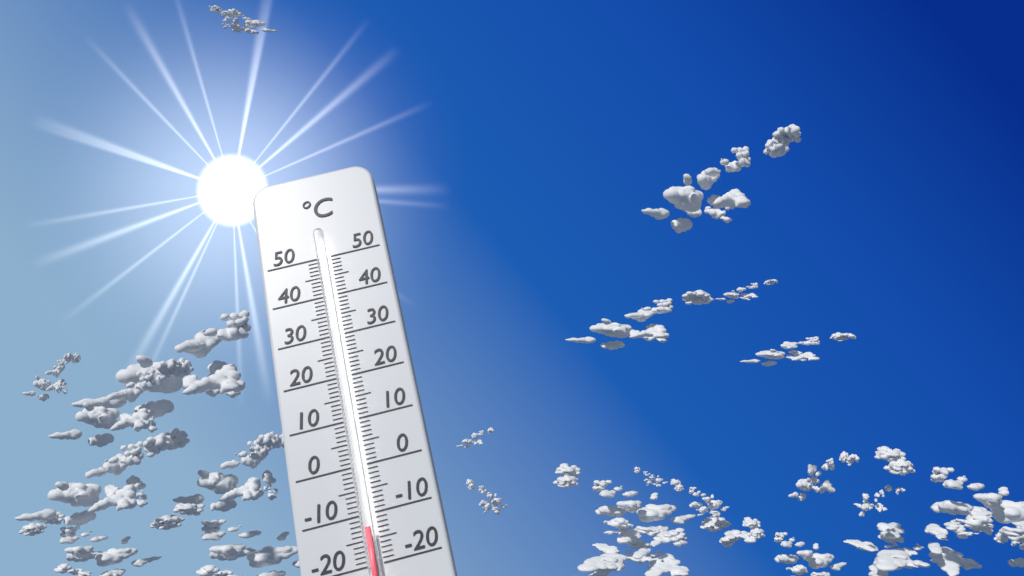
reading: -13 °C
